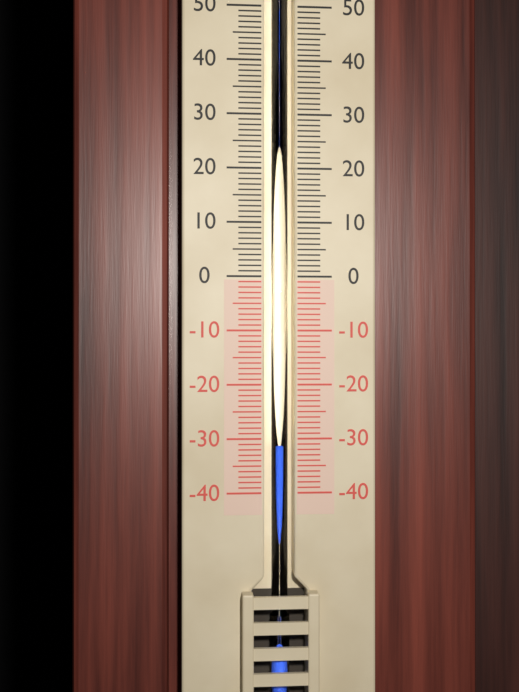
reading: -31 (no unit)
